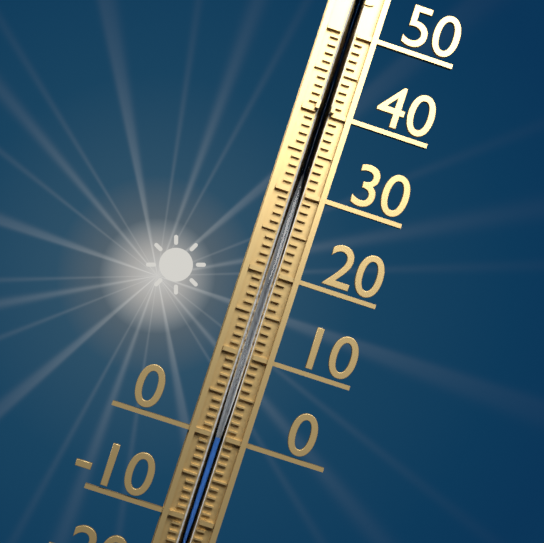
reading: 0 °C
